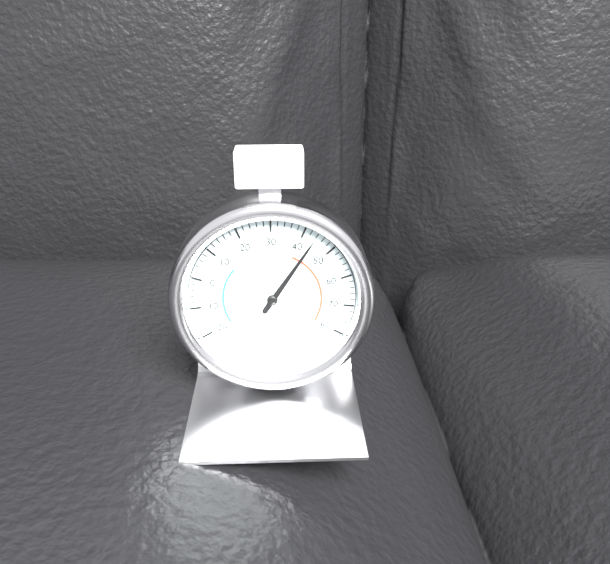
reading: 44 °F
